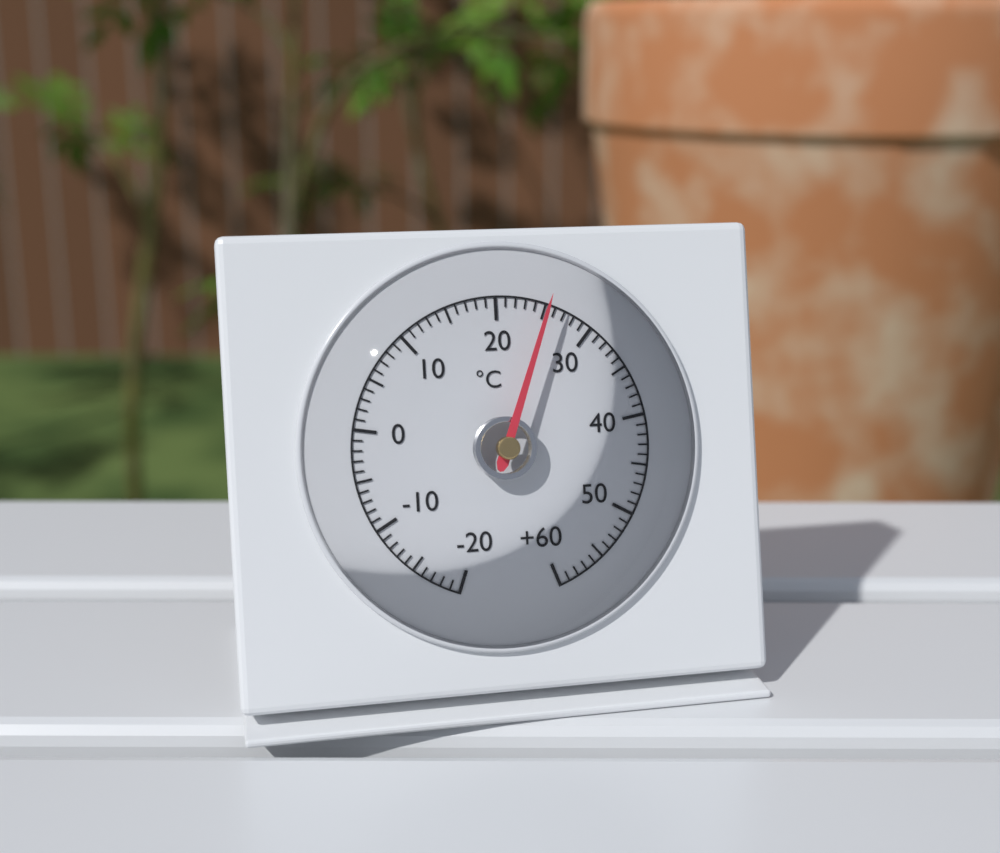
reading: 25 °C
